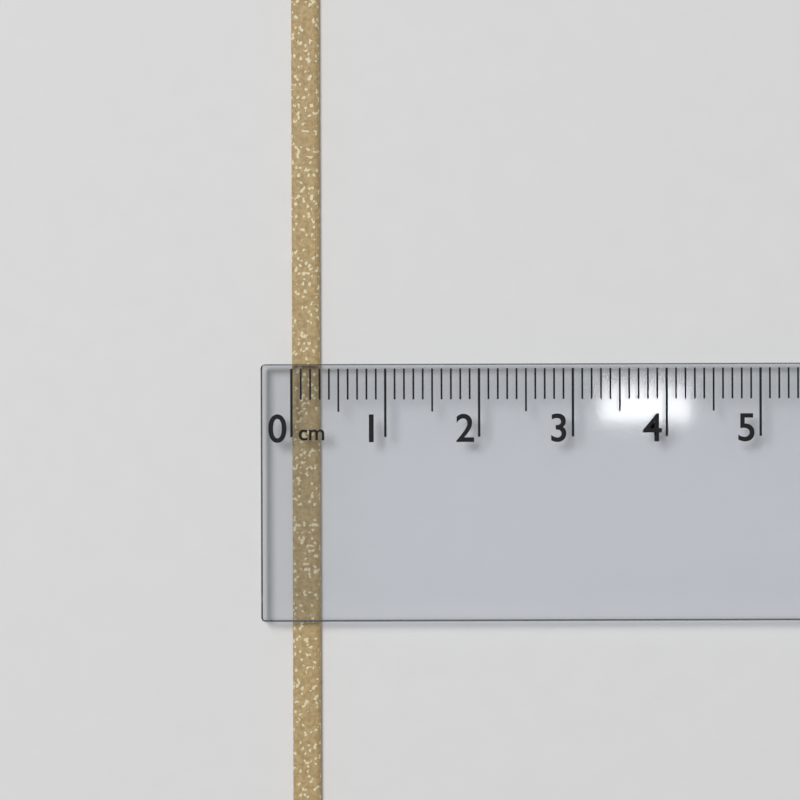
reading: 0.3 cm
